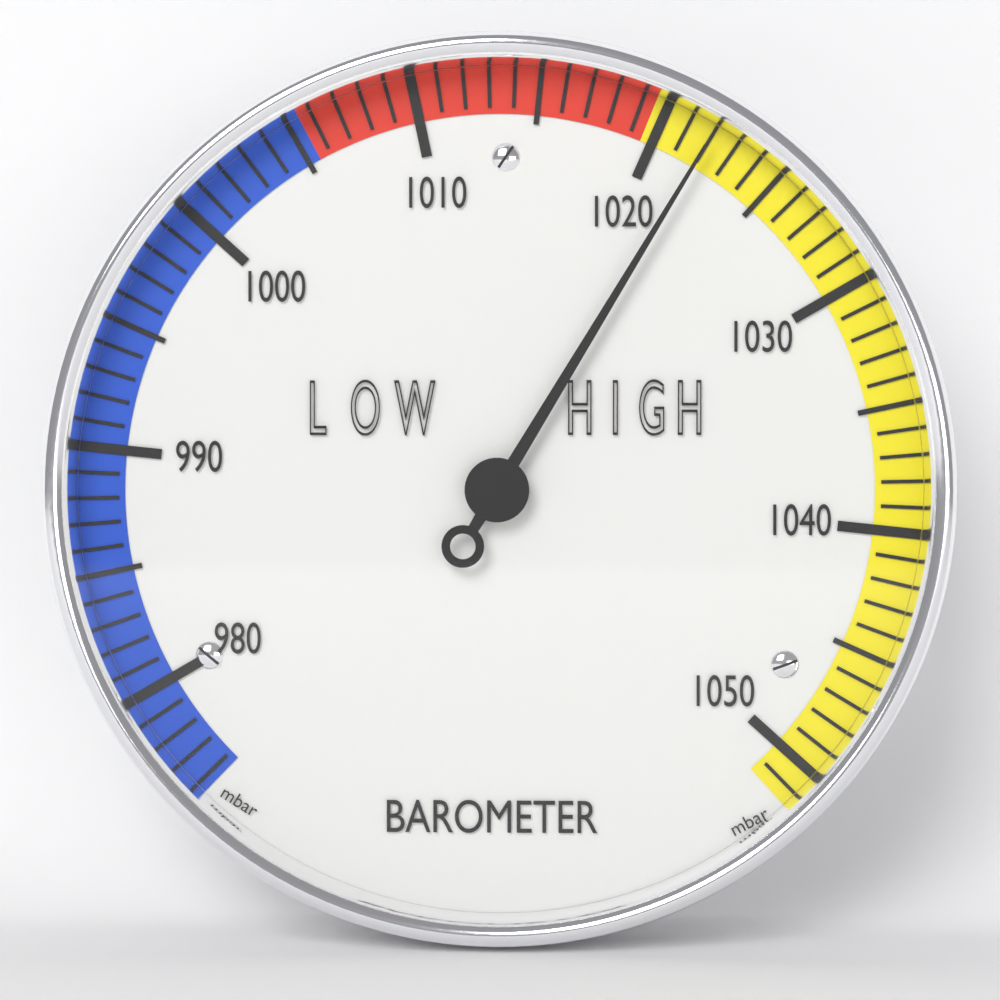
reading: 1022 mbar
